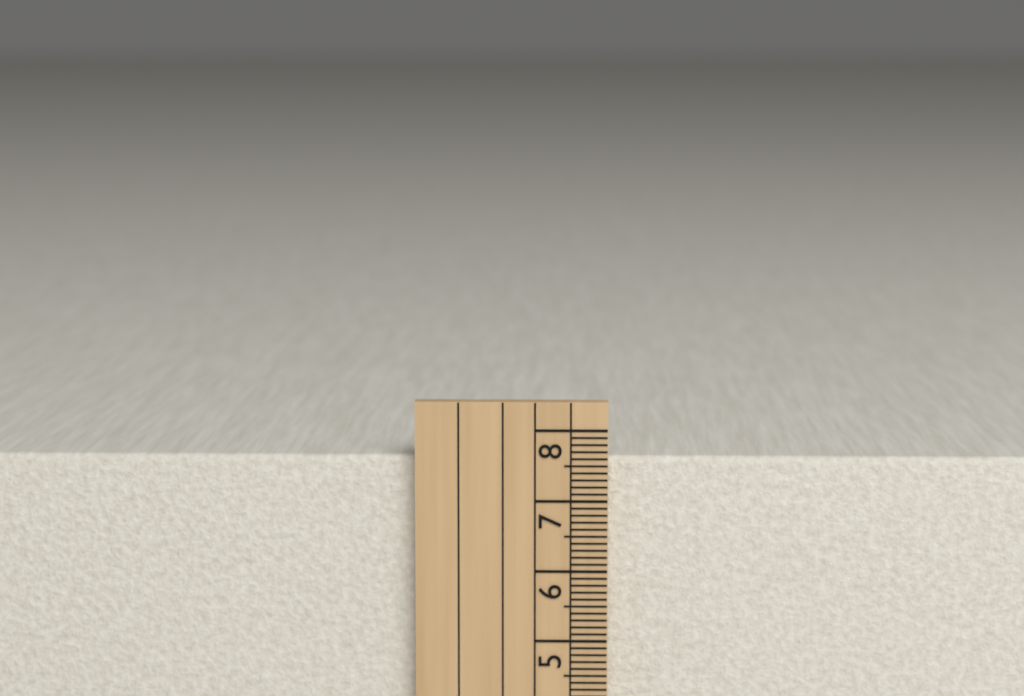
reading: 7.6 cm
